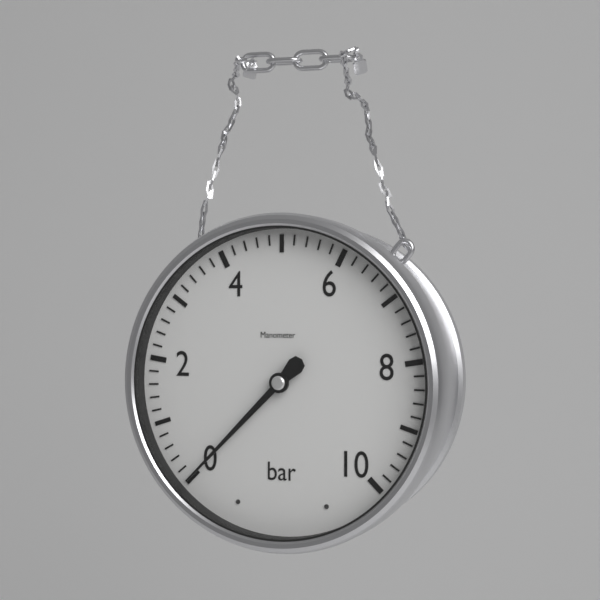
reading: 0.0 bar
